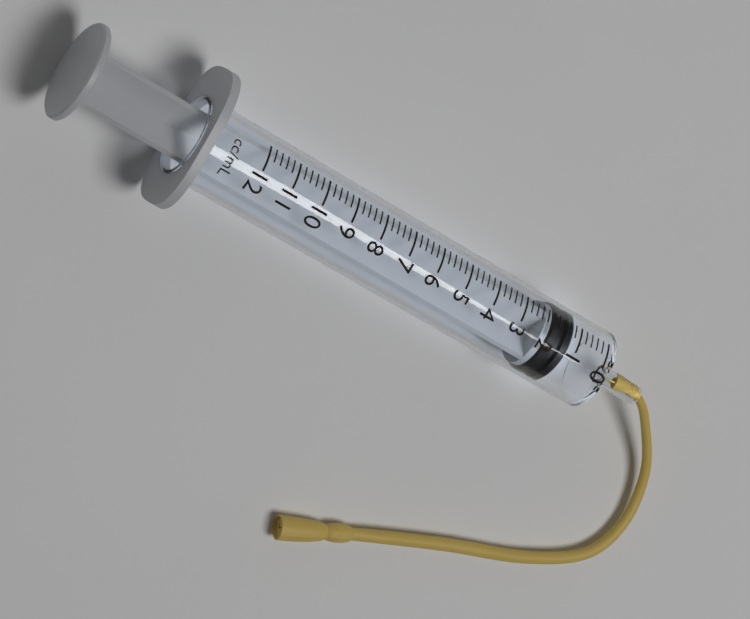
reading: 1.2 ml
